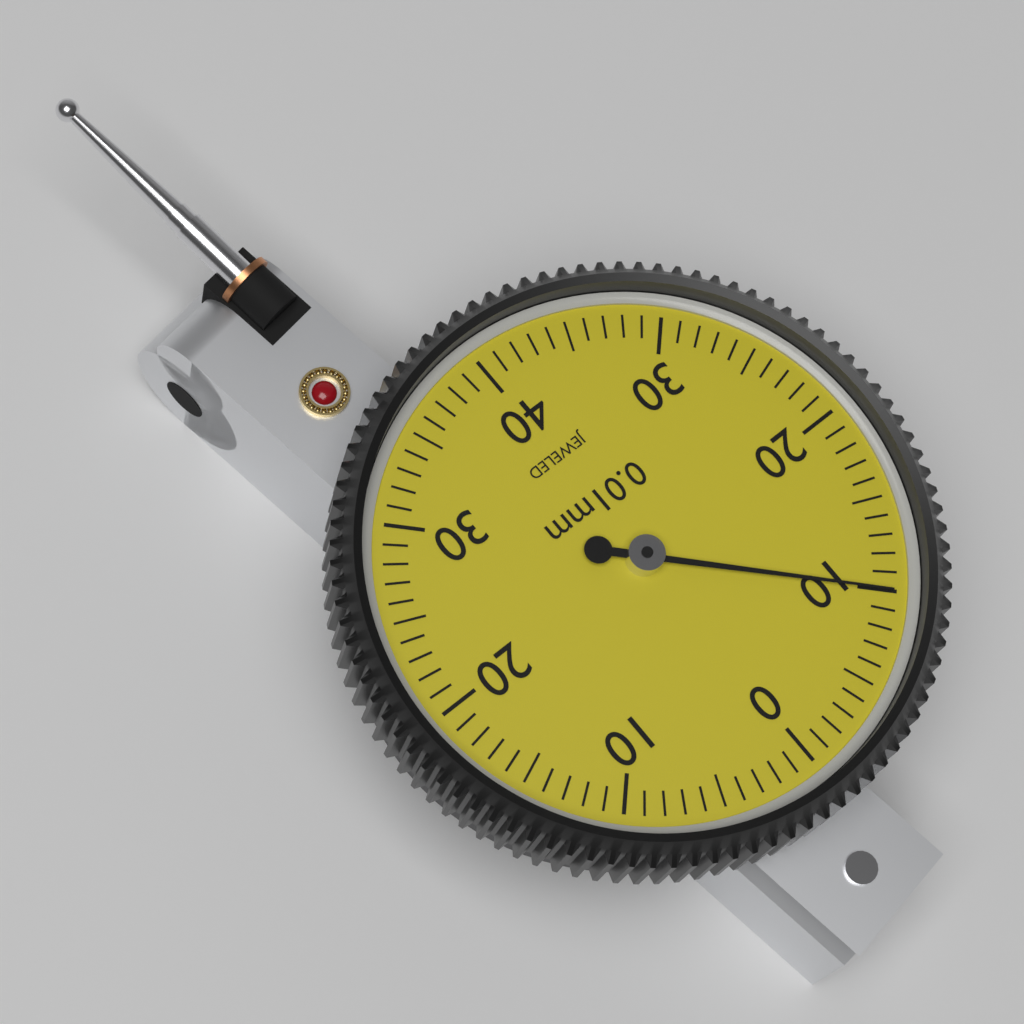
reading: 0.10 mm
